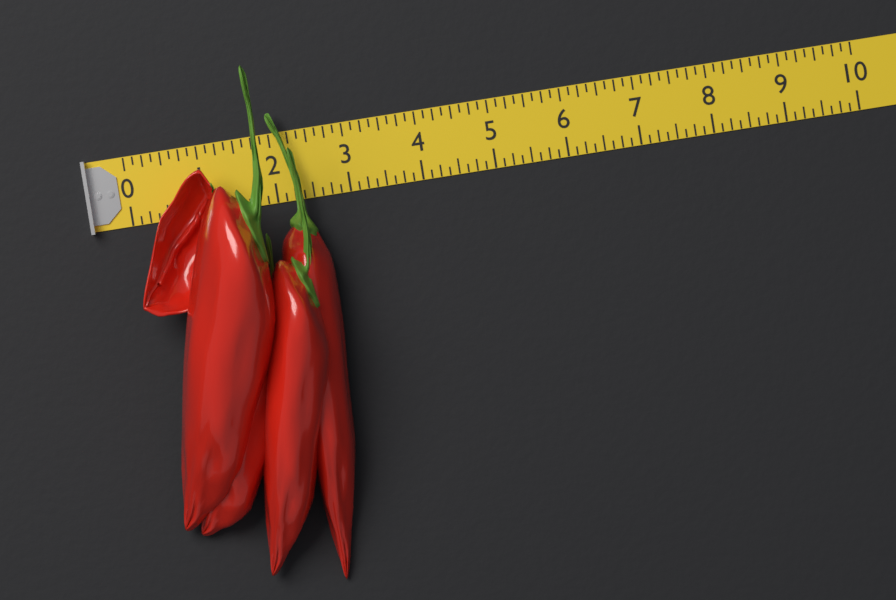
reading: 2.625 (no unit)
